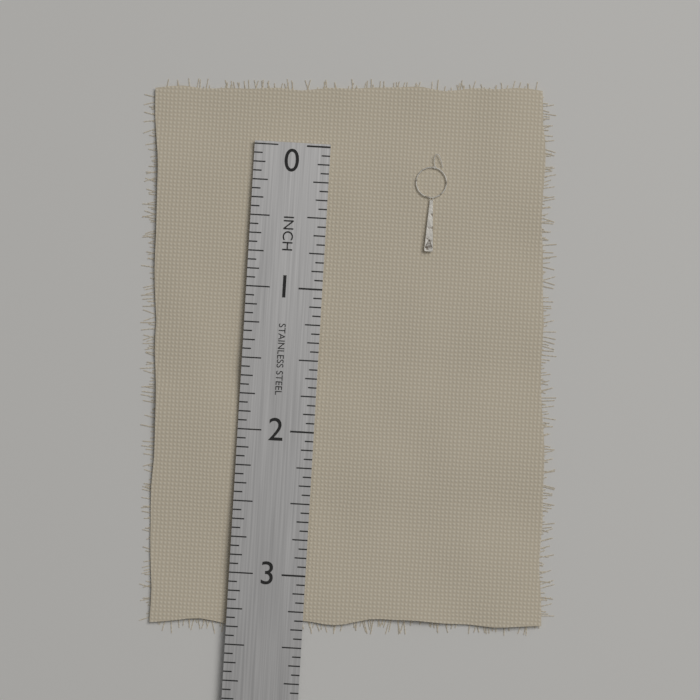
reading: 0.6875 in
